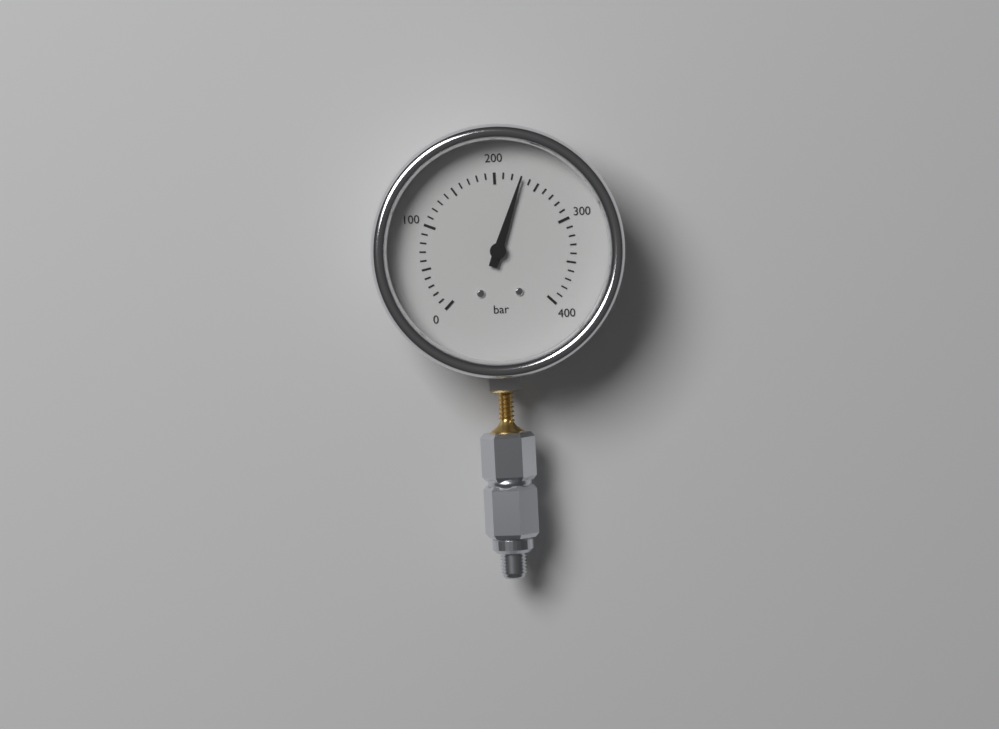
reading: 230 bar
